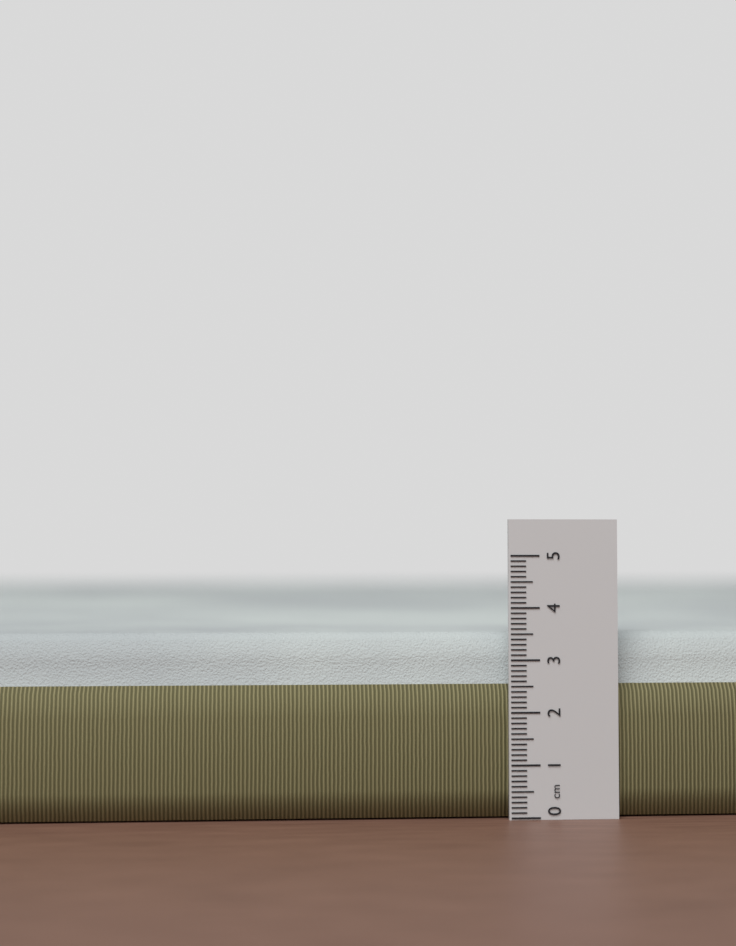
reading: 3.5 cm
